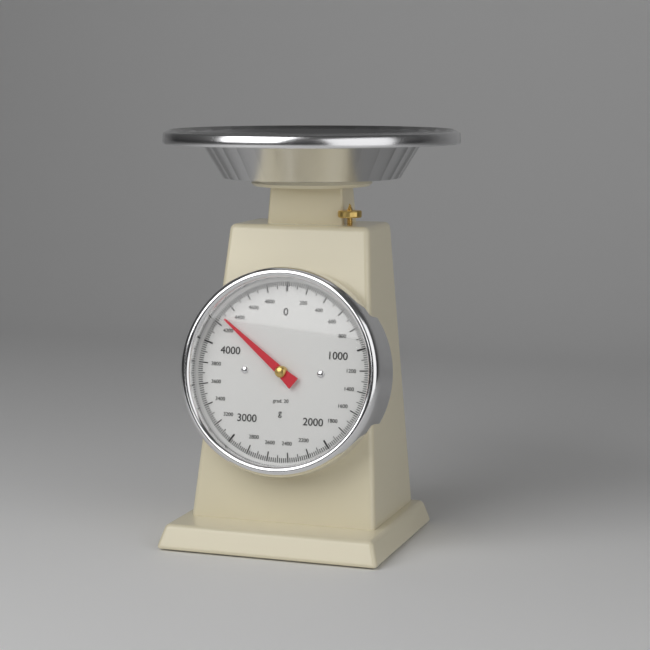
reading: 4280 g
